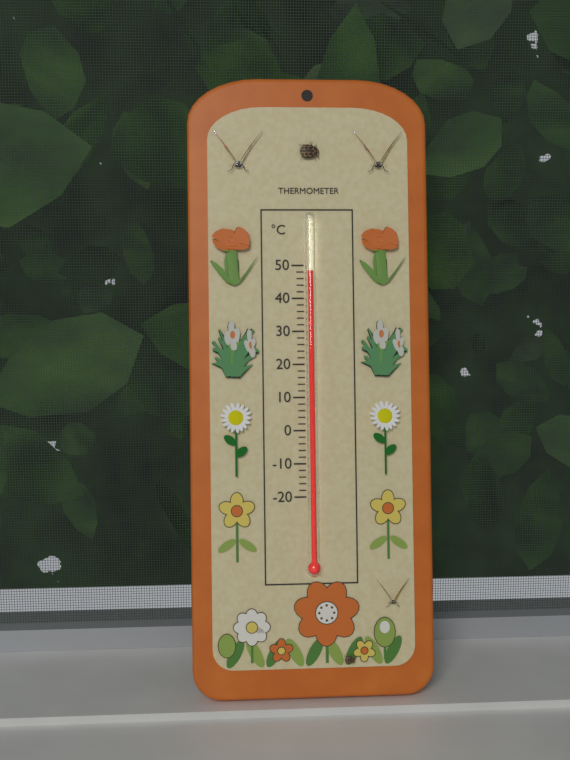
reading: 48 °C
